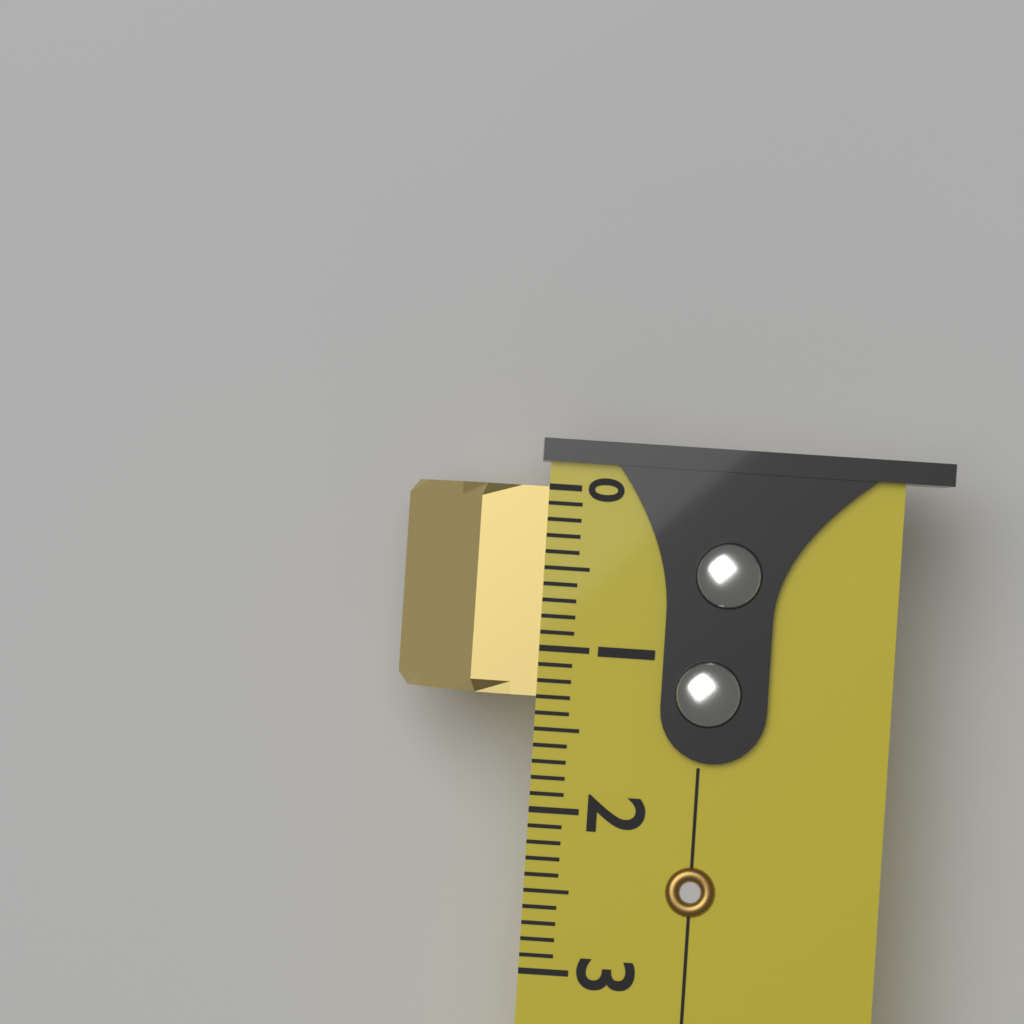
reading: 1.3 (no unit)
